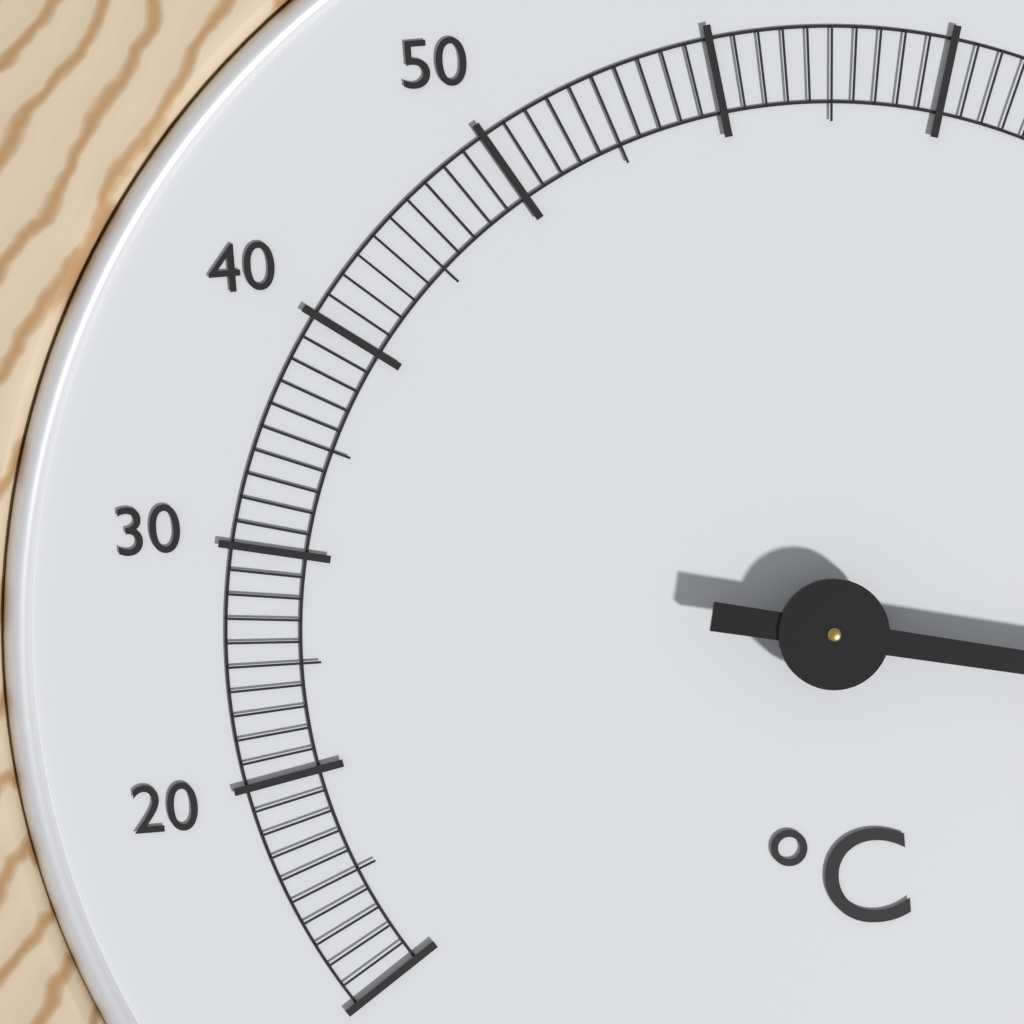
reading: 107 °C
